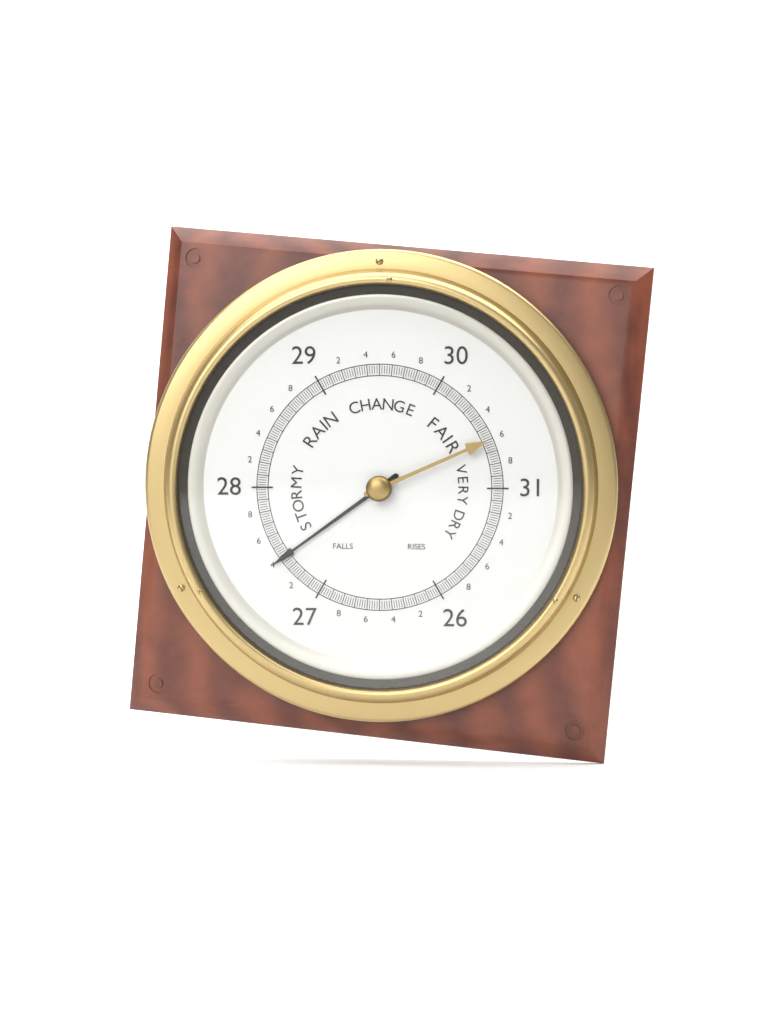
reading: 27.40 (no unit)
